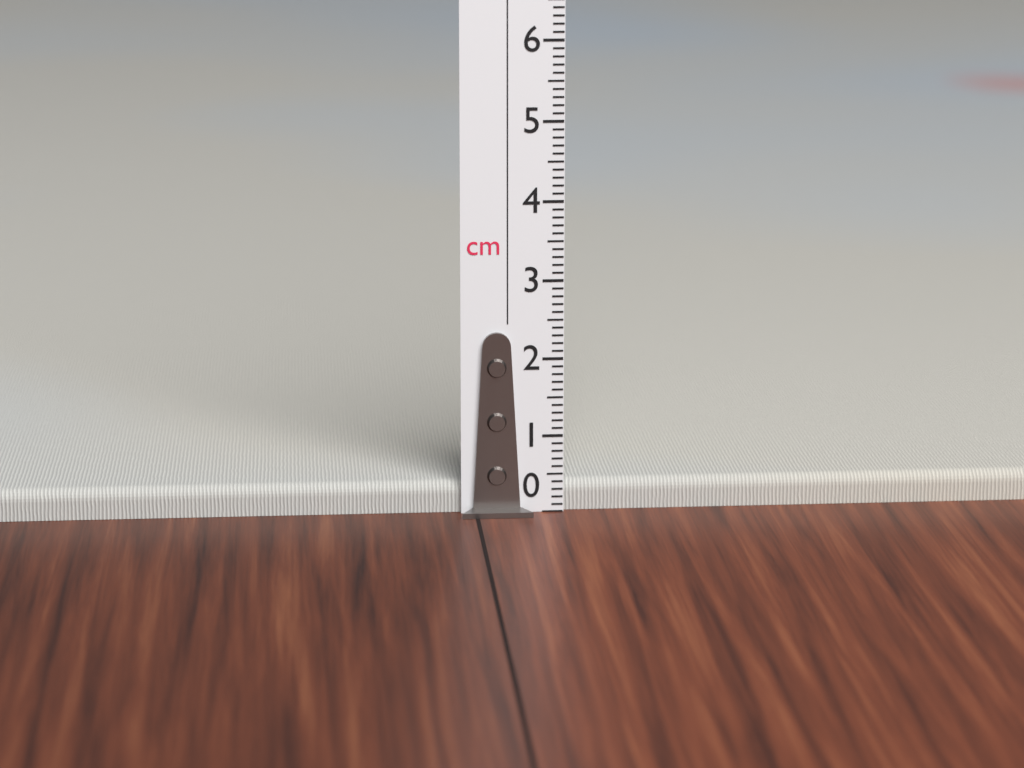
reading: 0.4 cm
